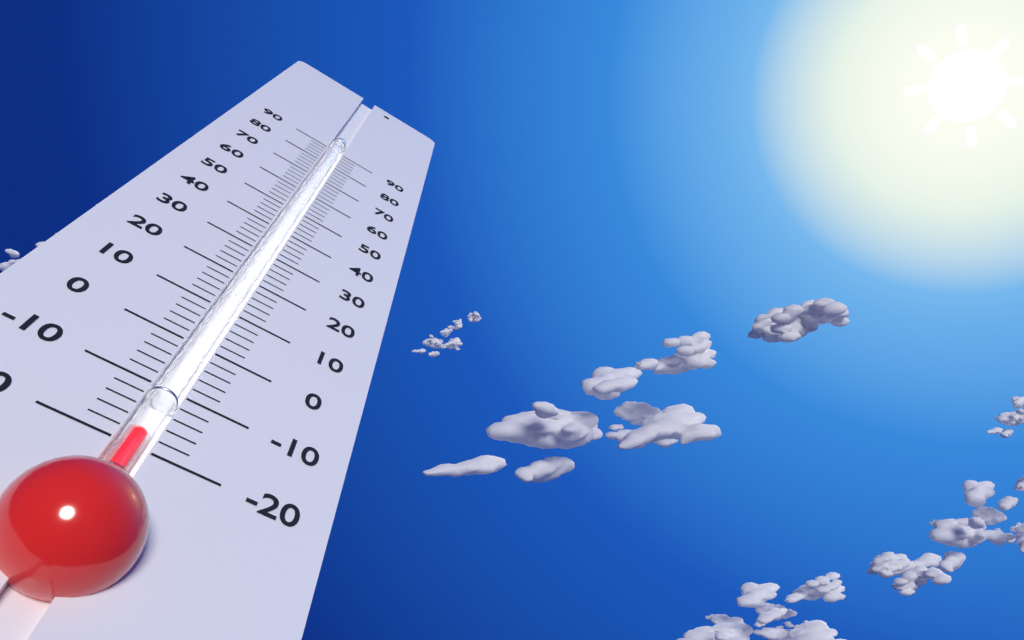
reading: -18 (no unit)
